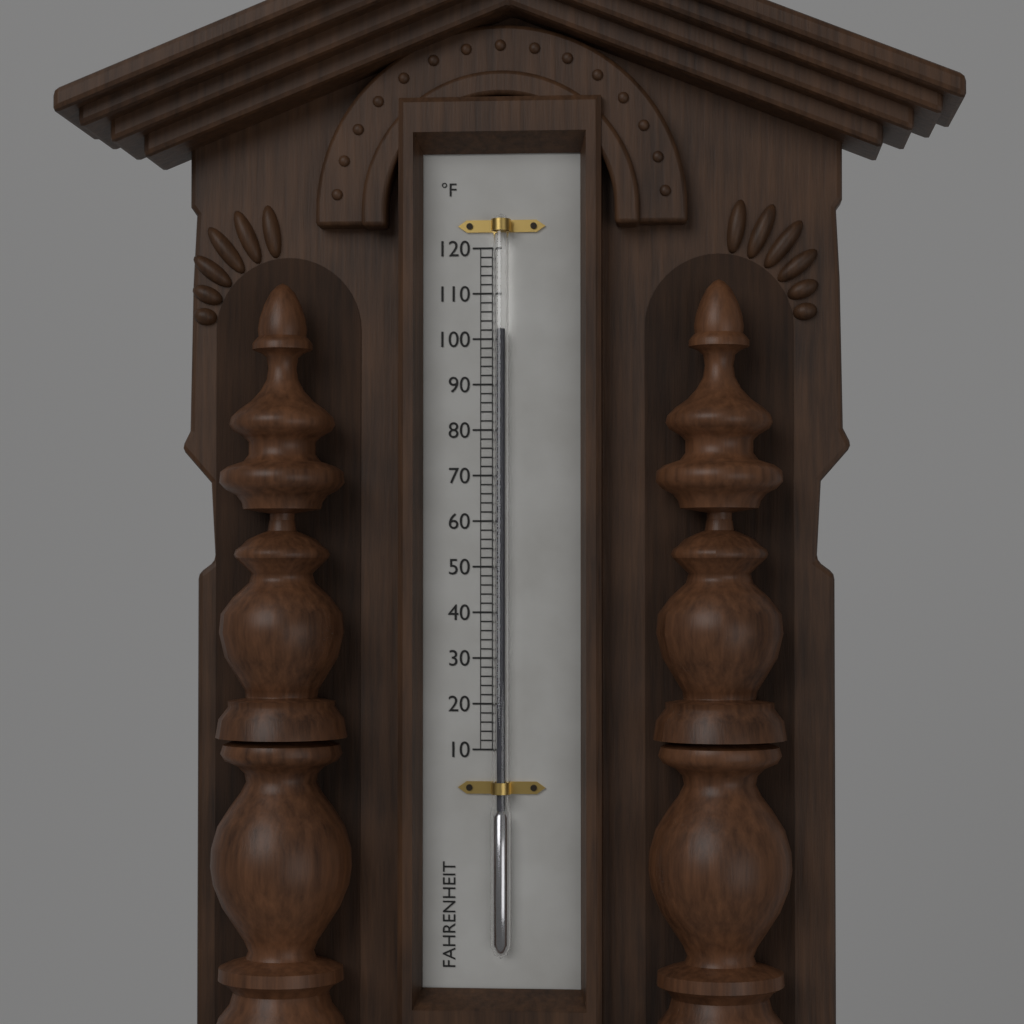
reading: 102 °F
